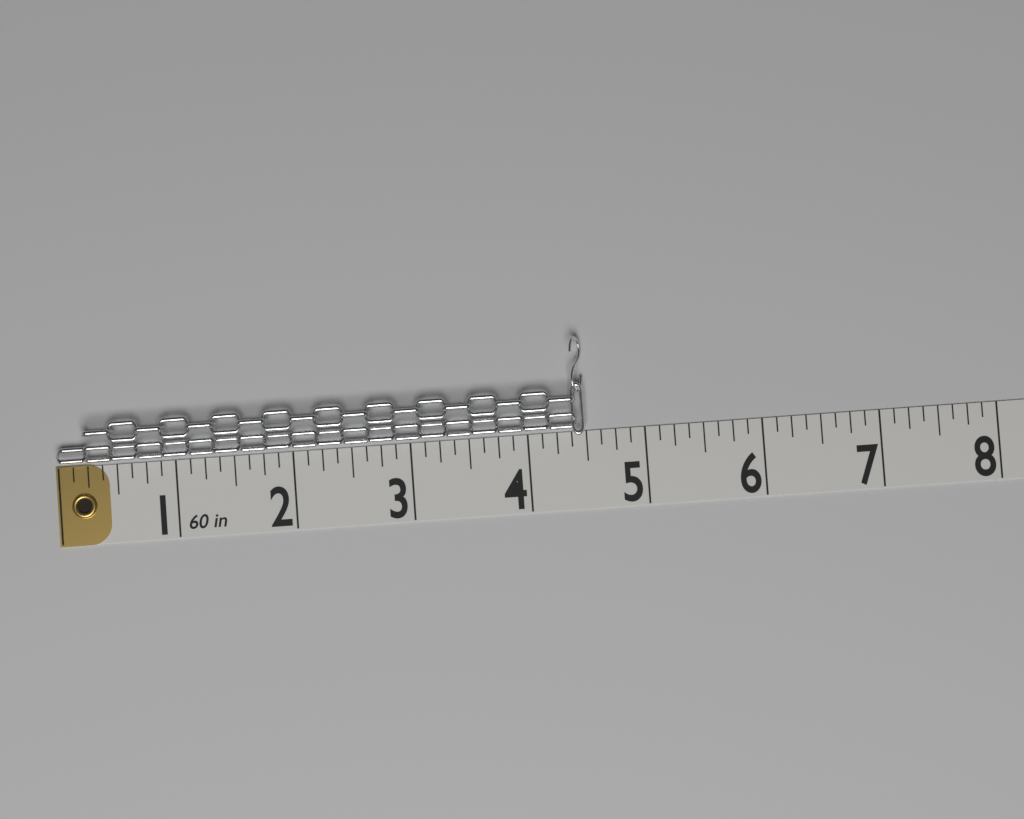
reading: 4.500 in
